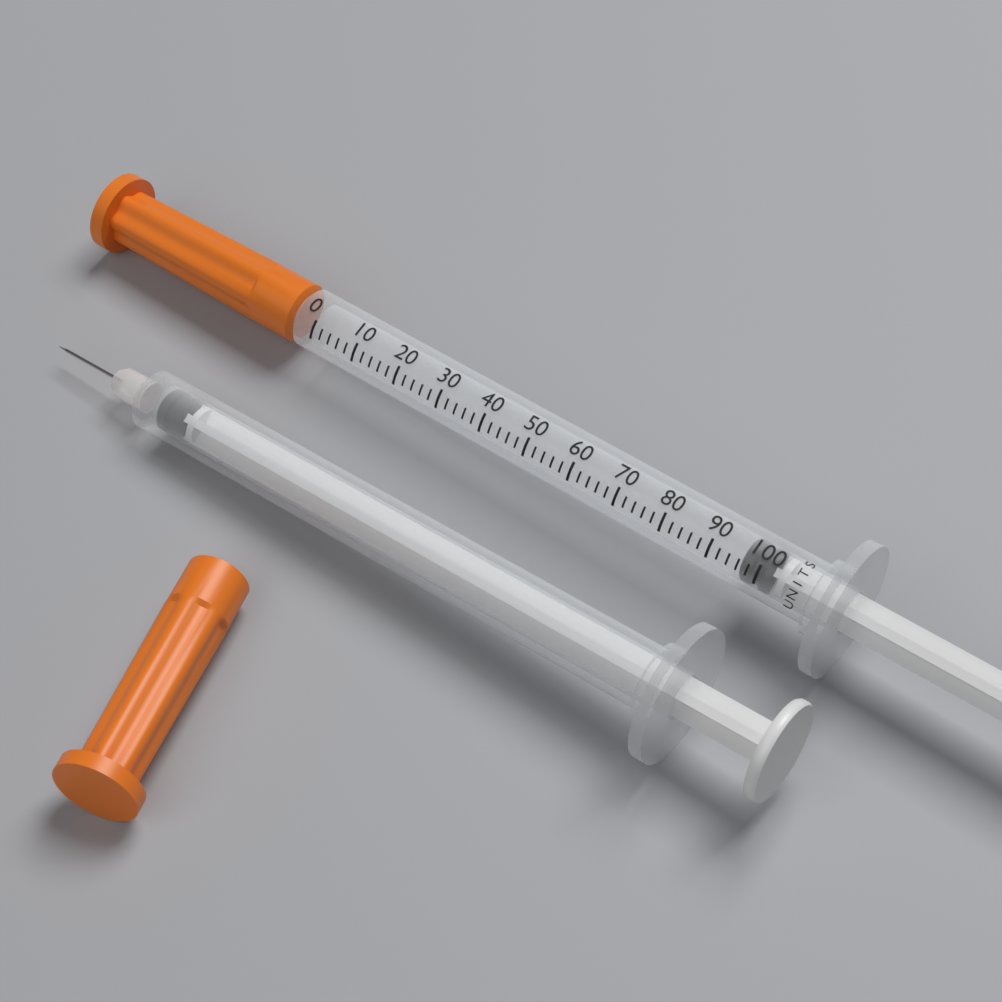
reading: 96 units
